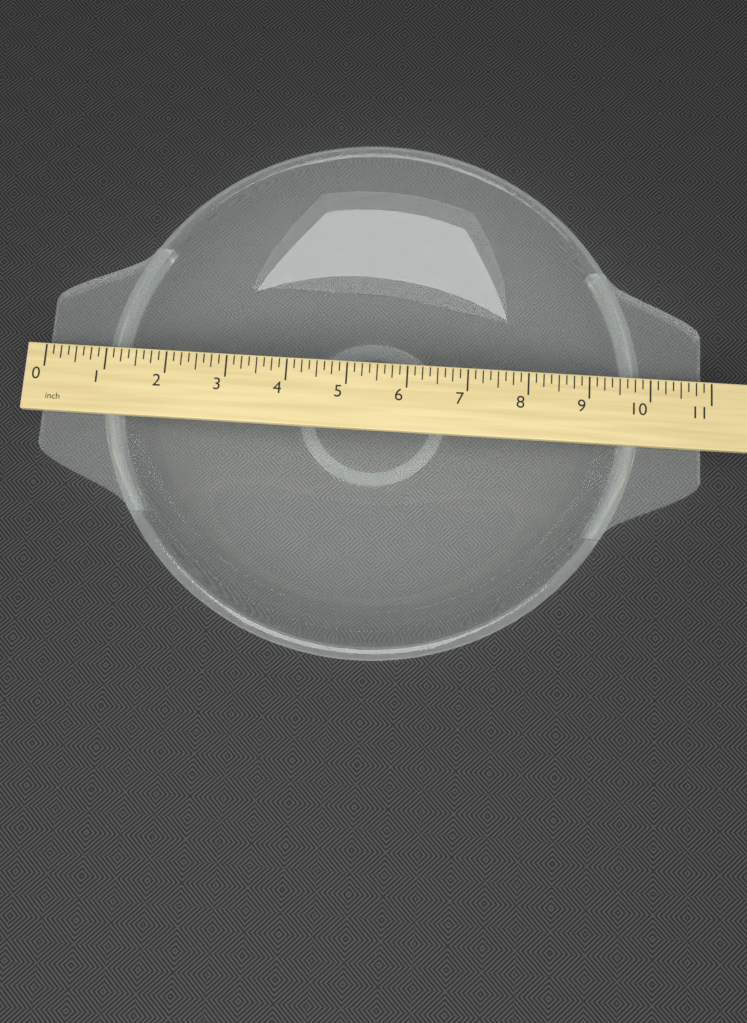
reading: 10.875 inch
